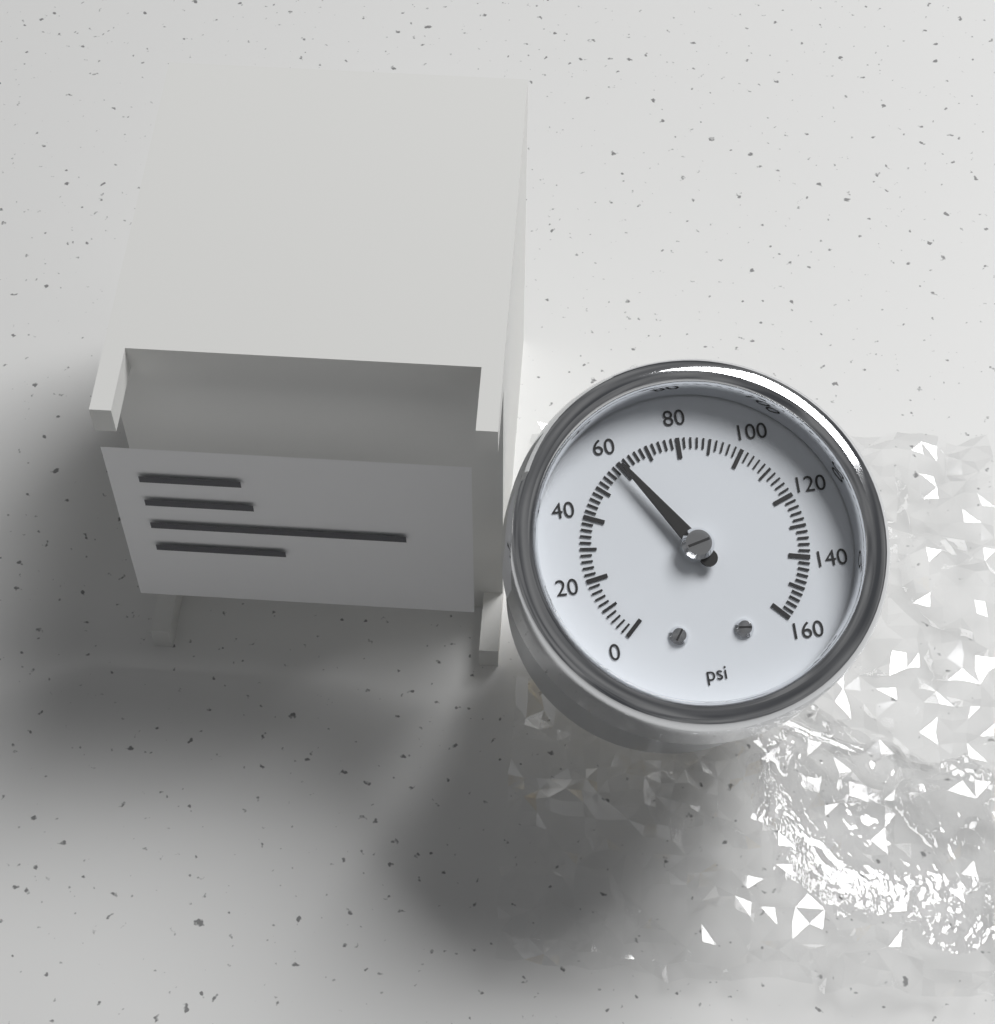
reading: 60 psi
